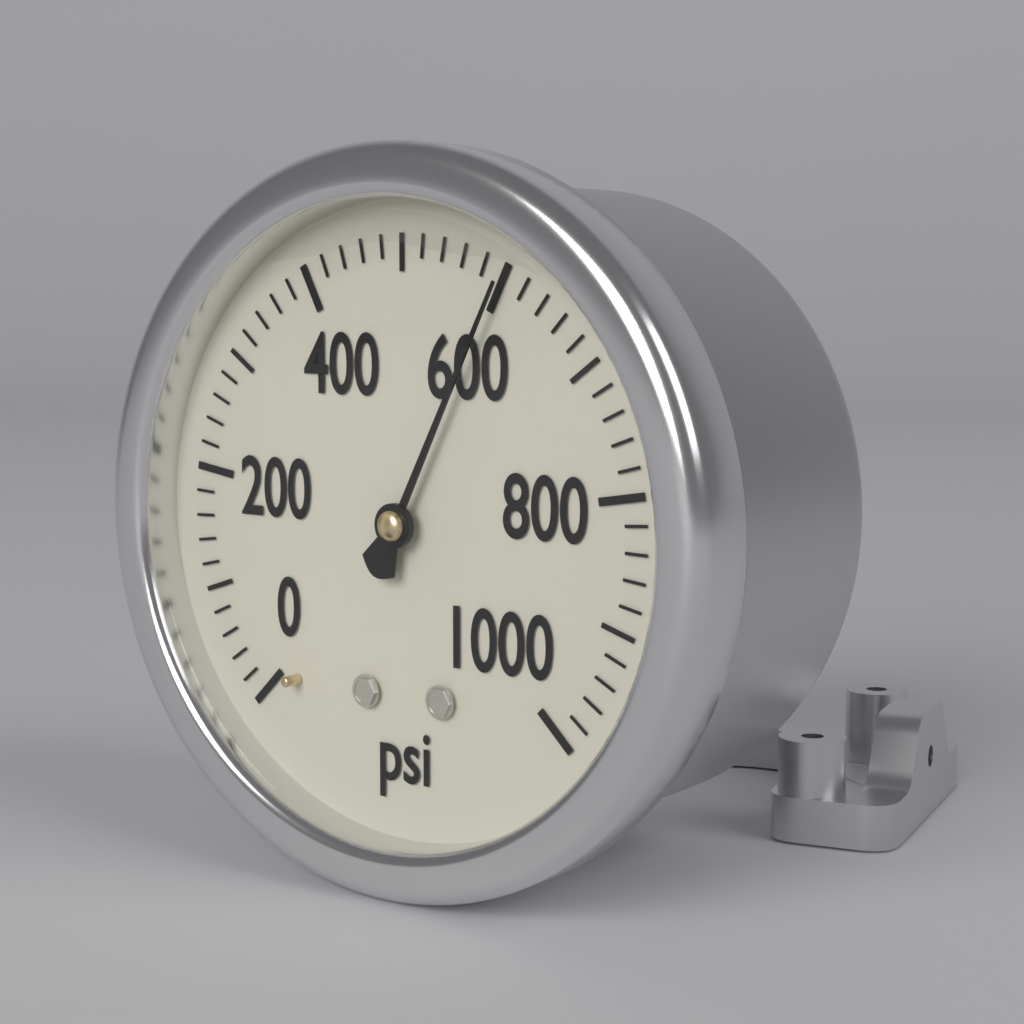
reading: 600 psi
